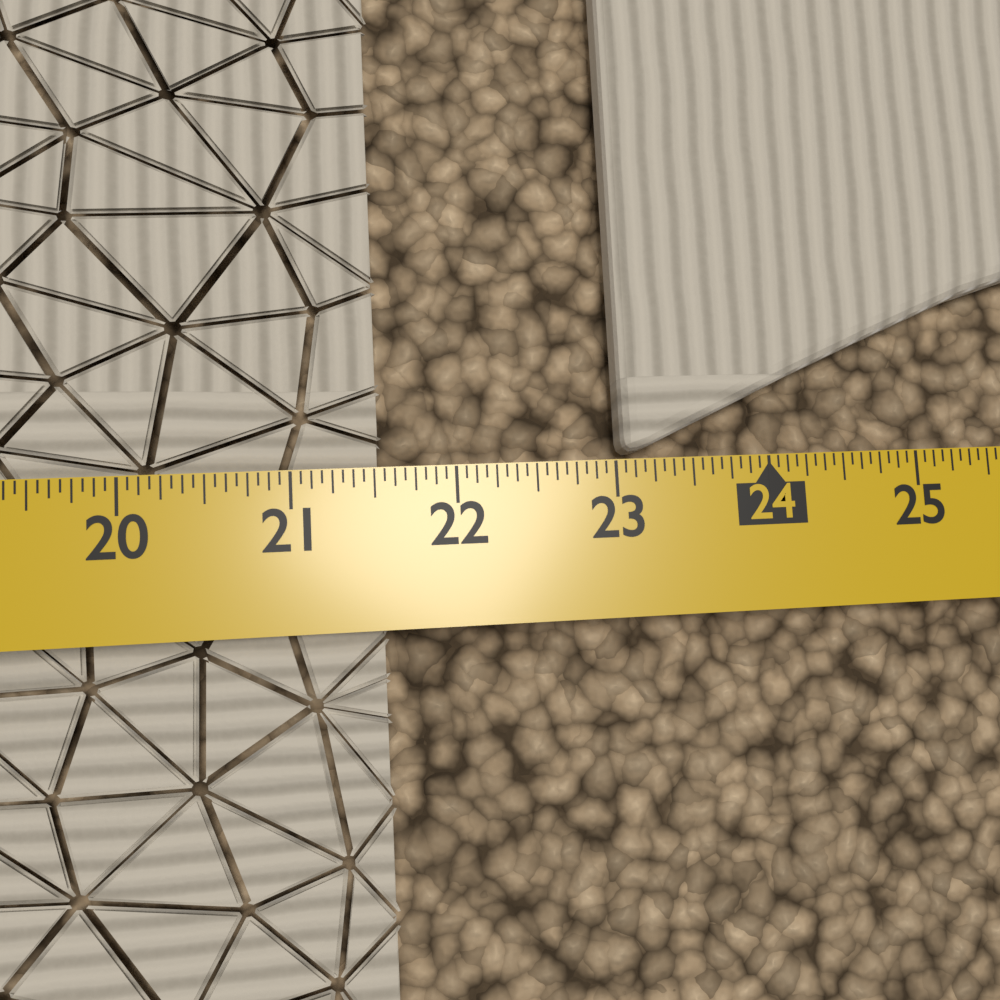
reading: 21.5625 in
